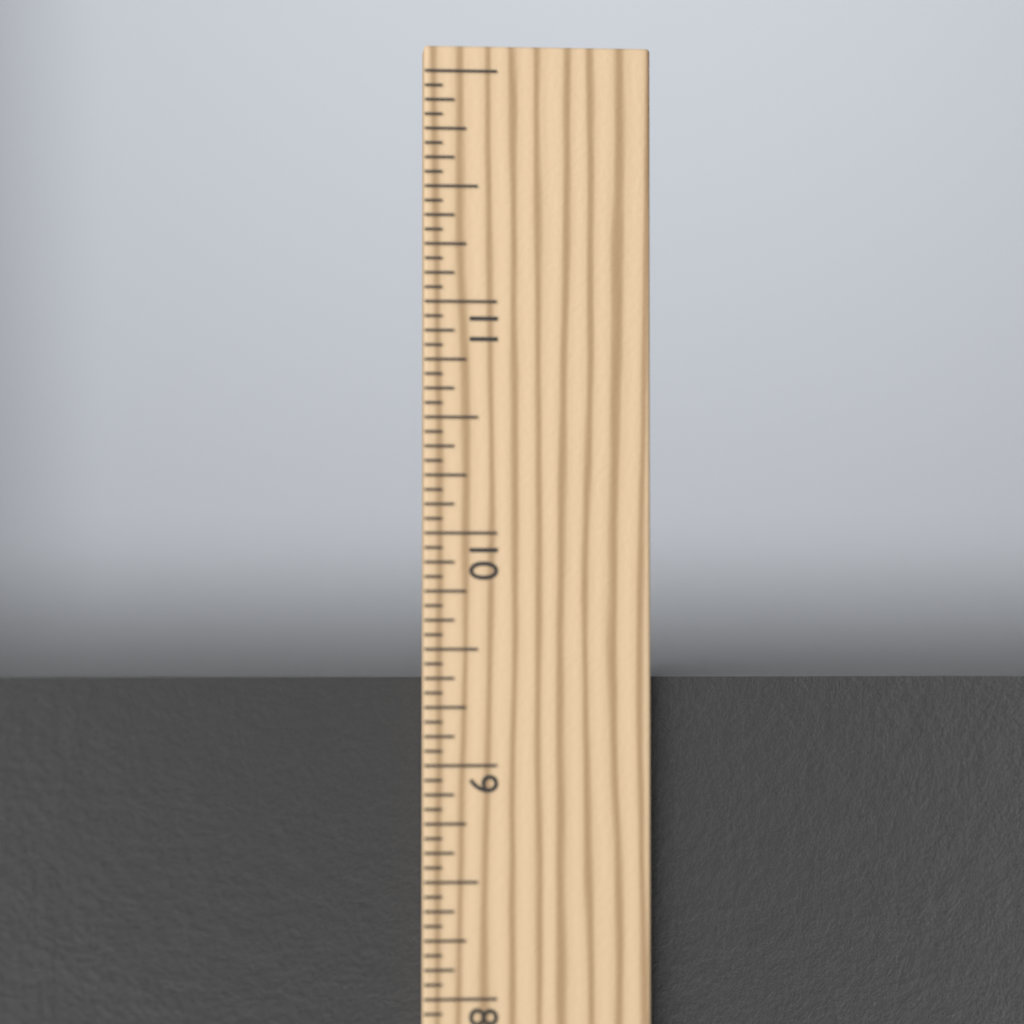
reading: 9.3750 in
